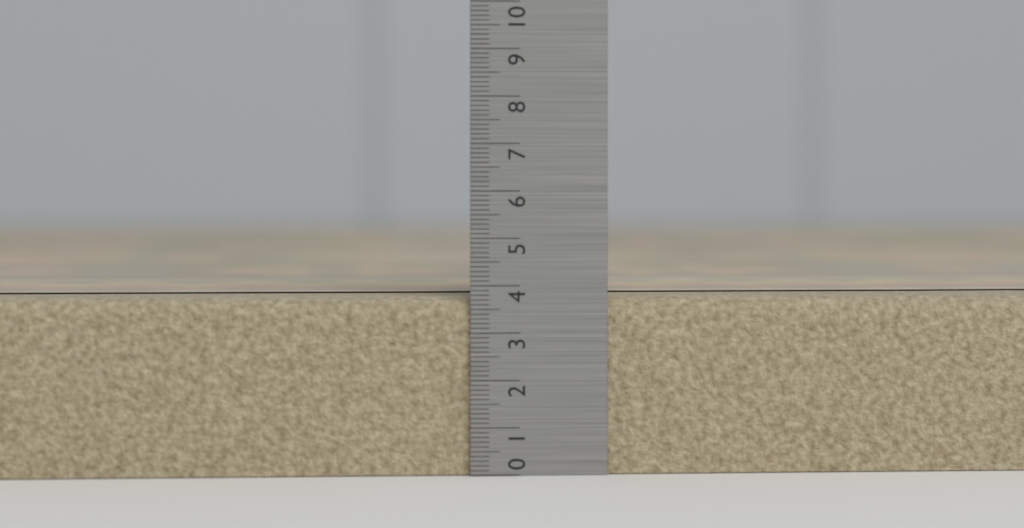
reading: 3.8 (no unit)
